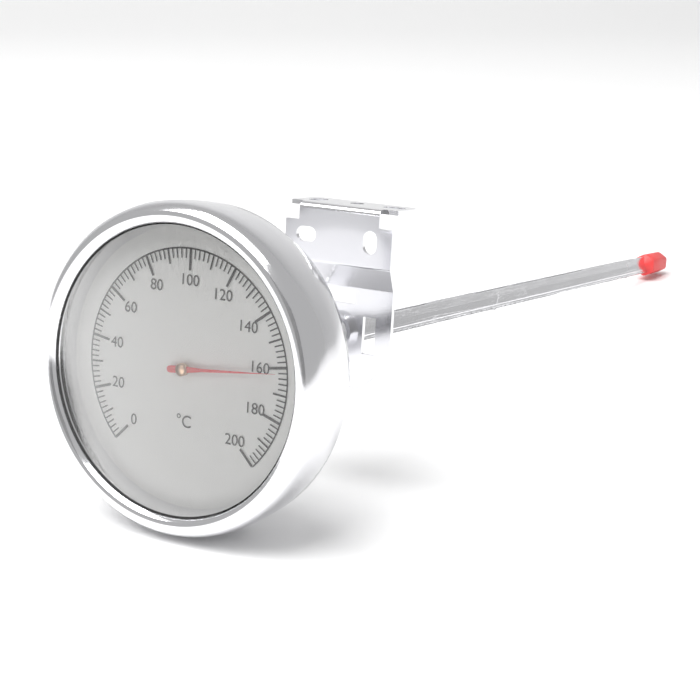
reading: 162 °C
